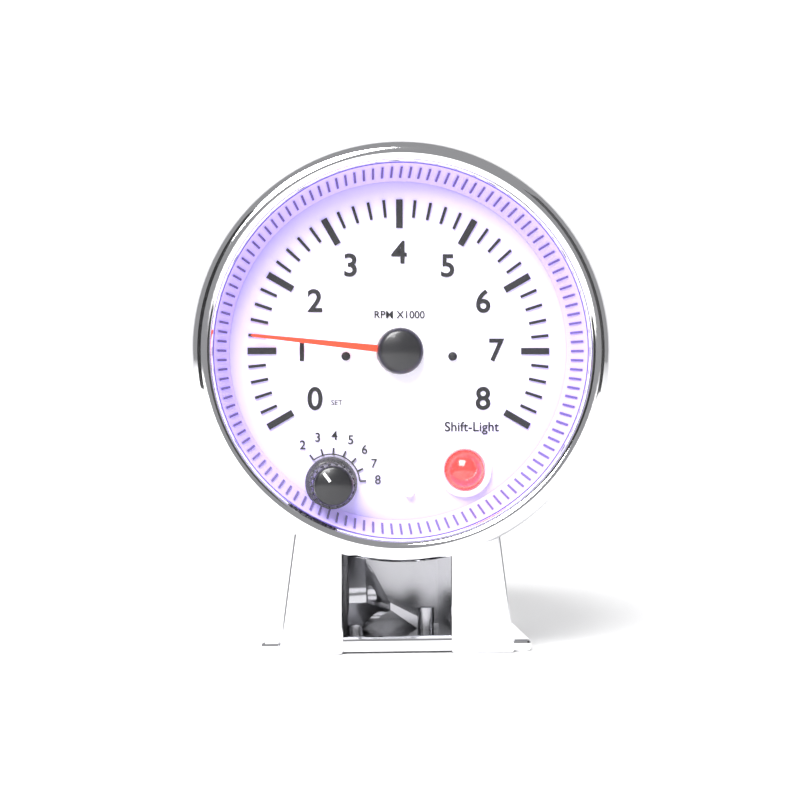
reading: 1.2 RPM x1000
